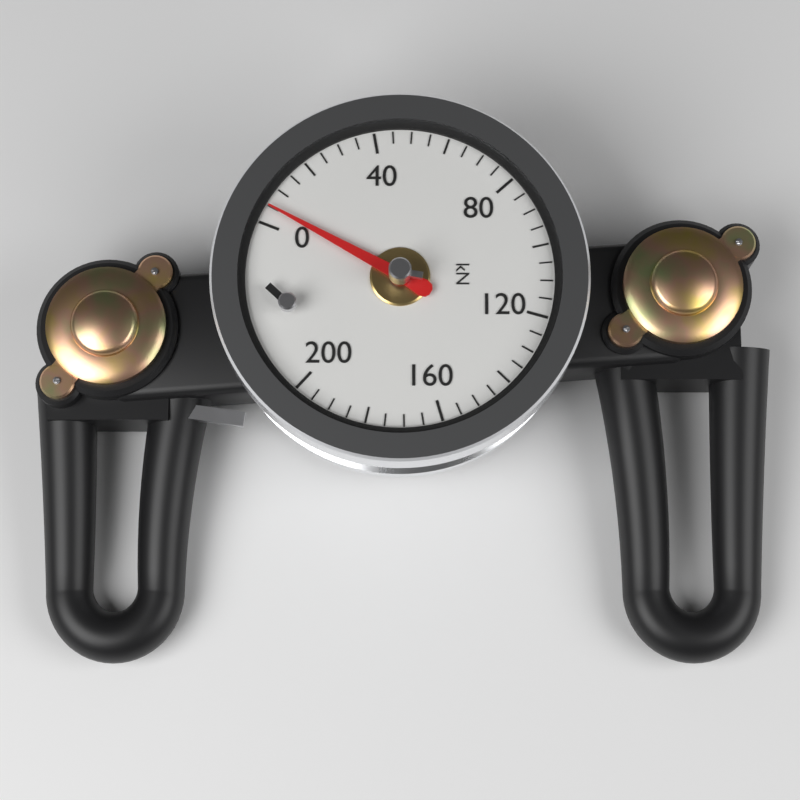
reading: 5 kN
